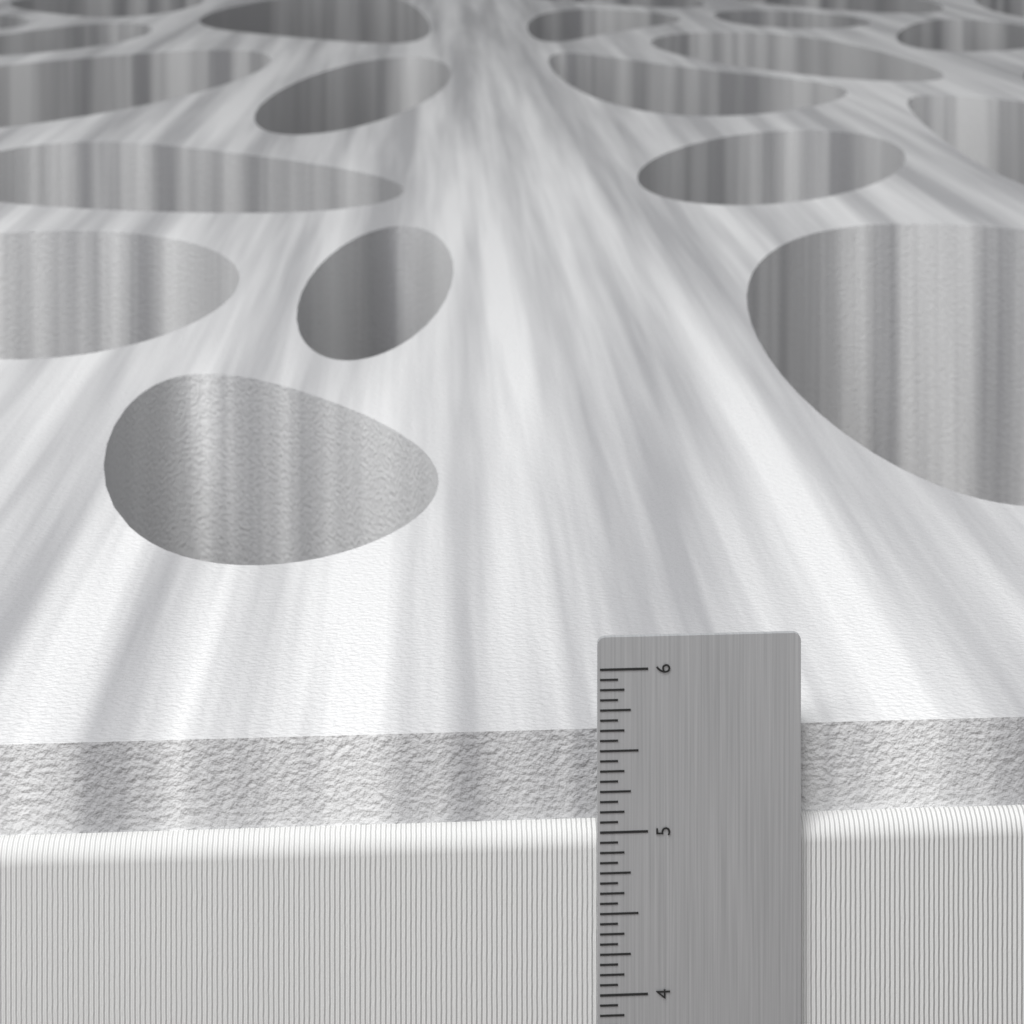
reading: 5.5625 in
